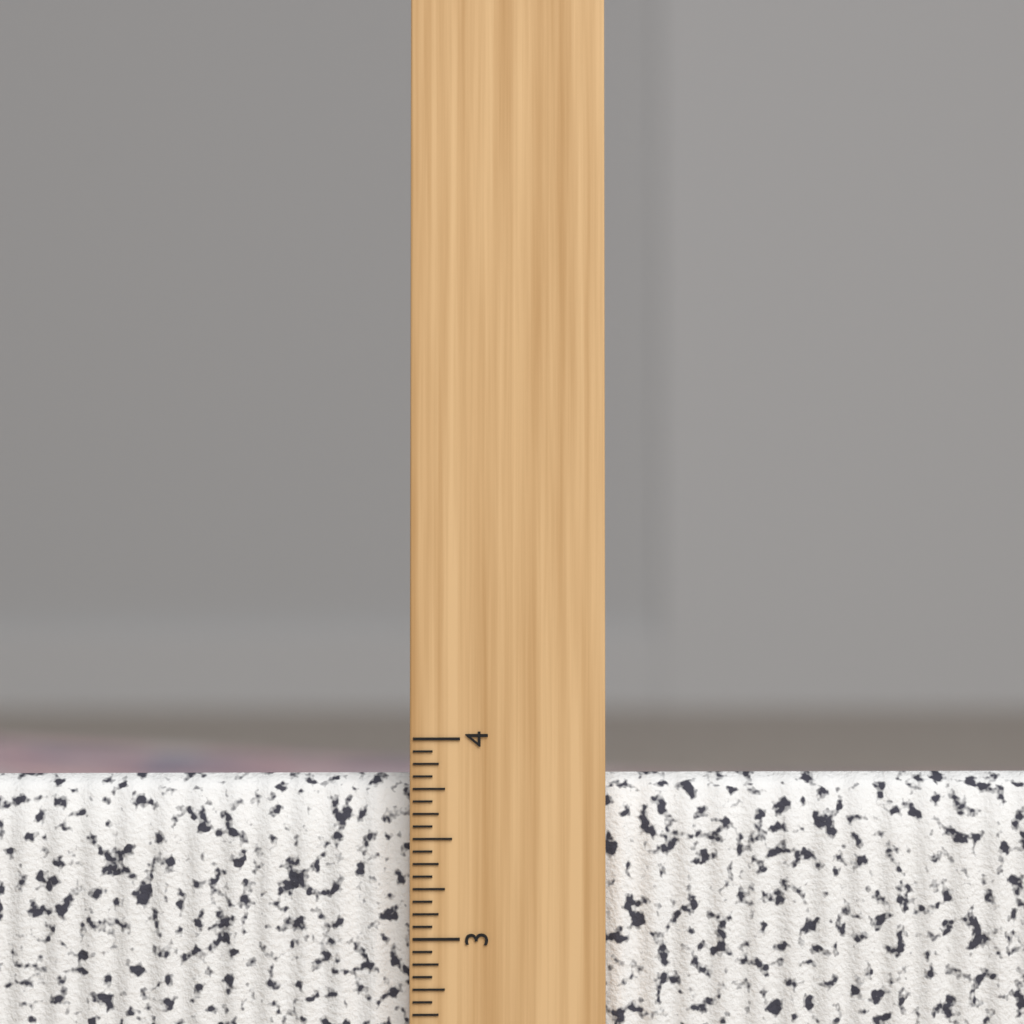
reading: 3.8125 inch
